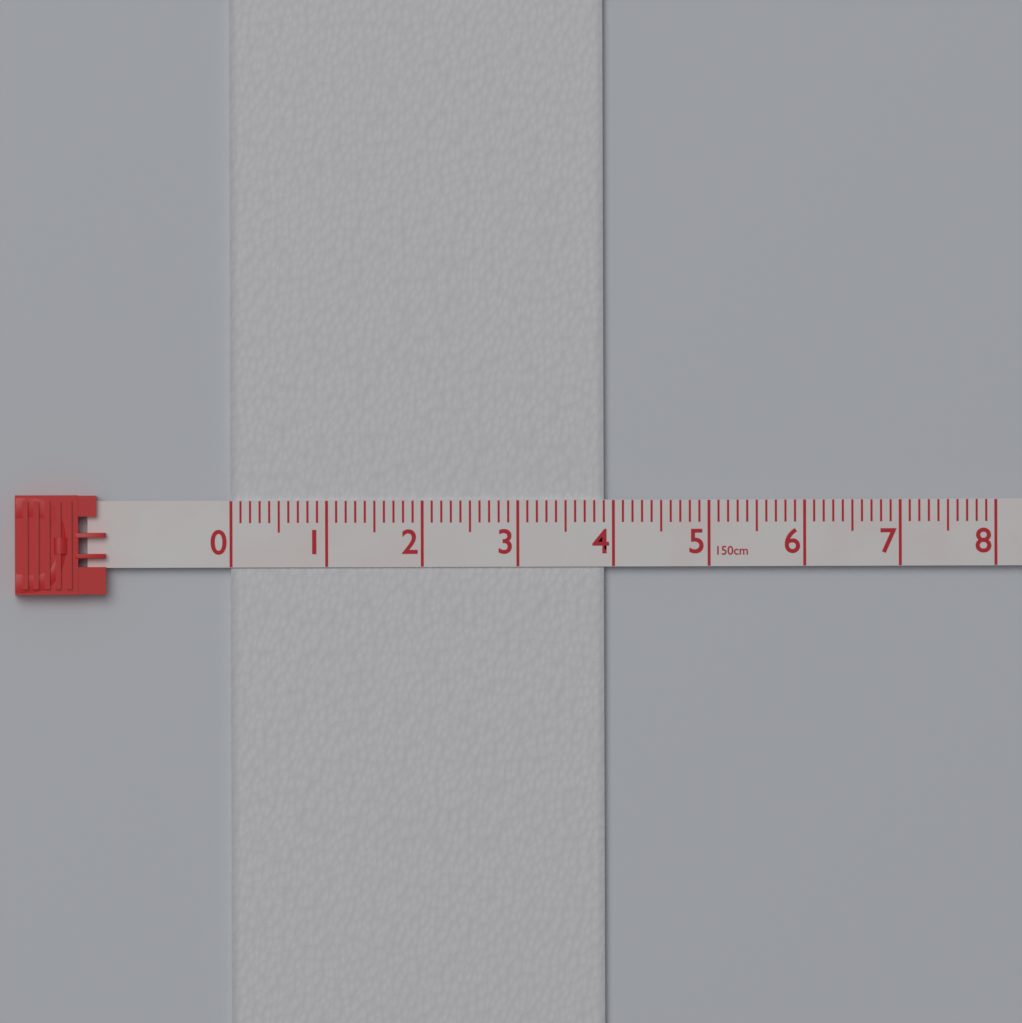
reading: 3.9 cm
